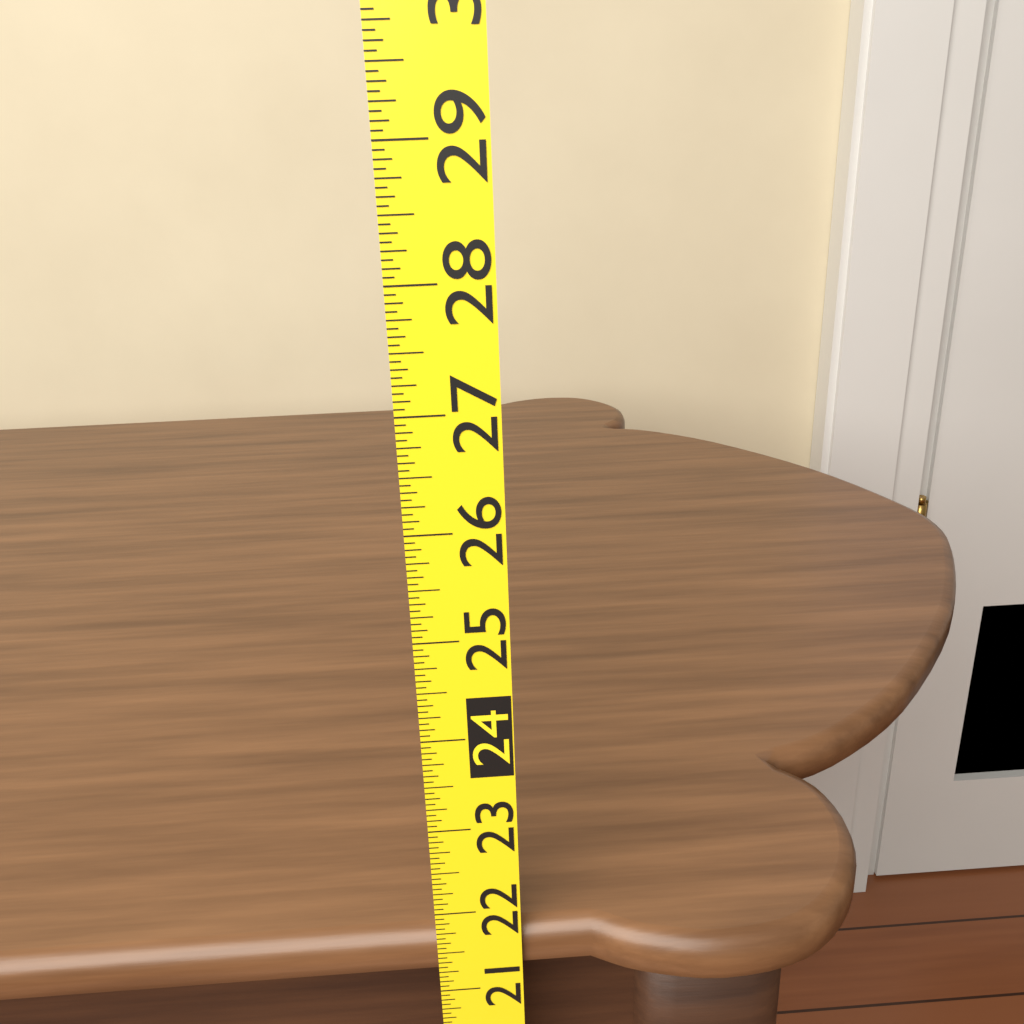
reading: 21.6875 (no unit)
